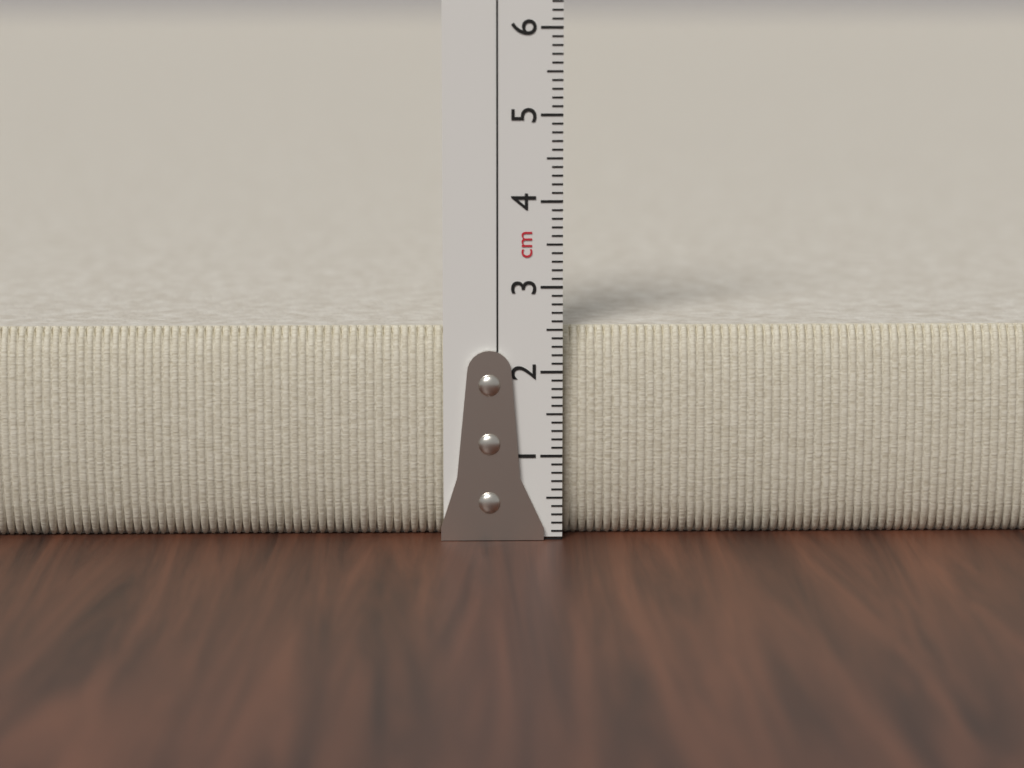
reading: 2.5 cm
